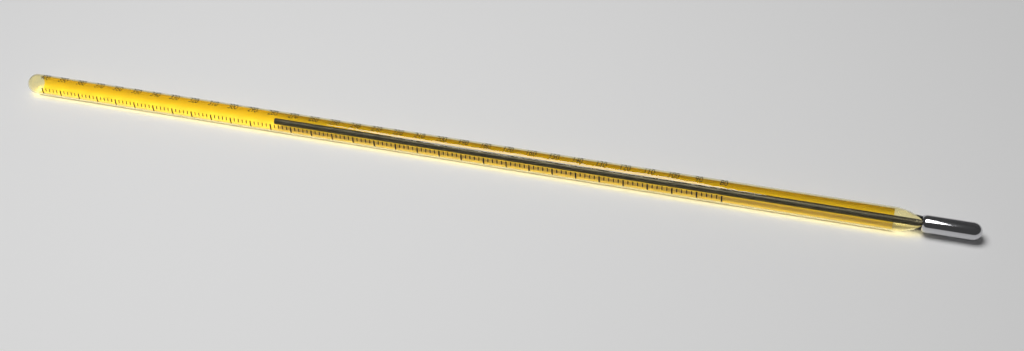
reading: 280 (no unit)
